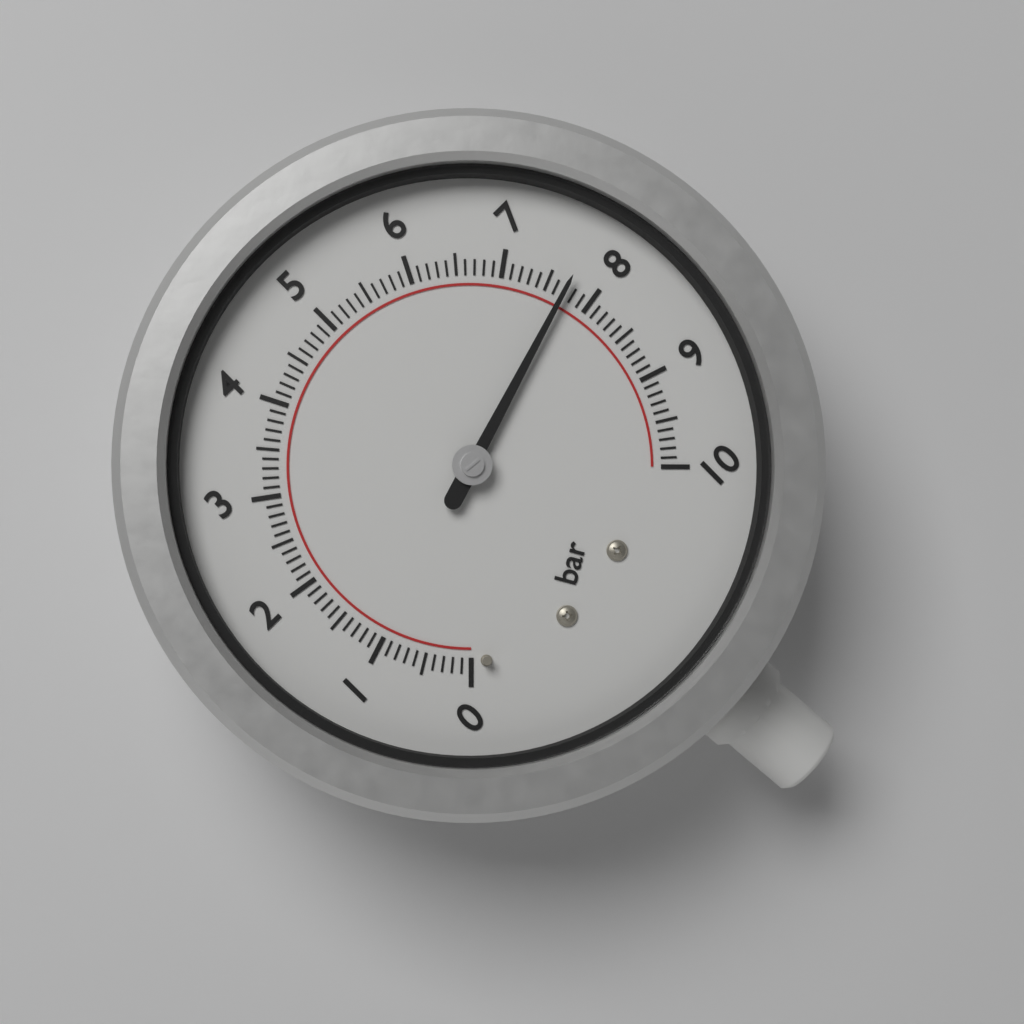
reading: 7.7 bar
